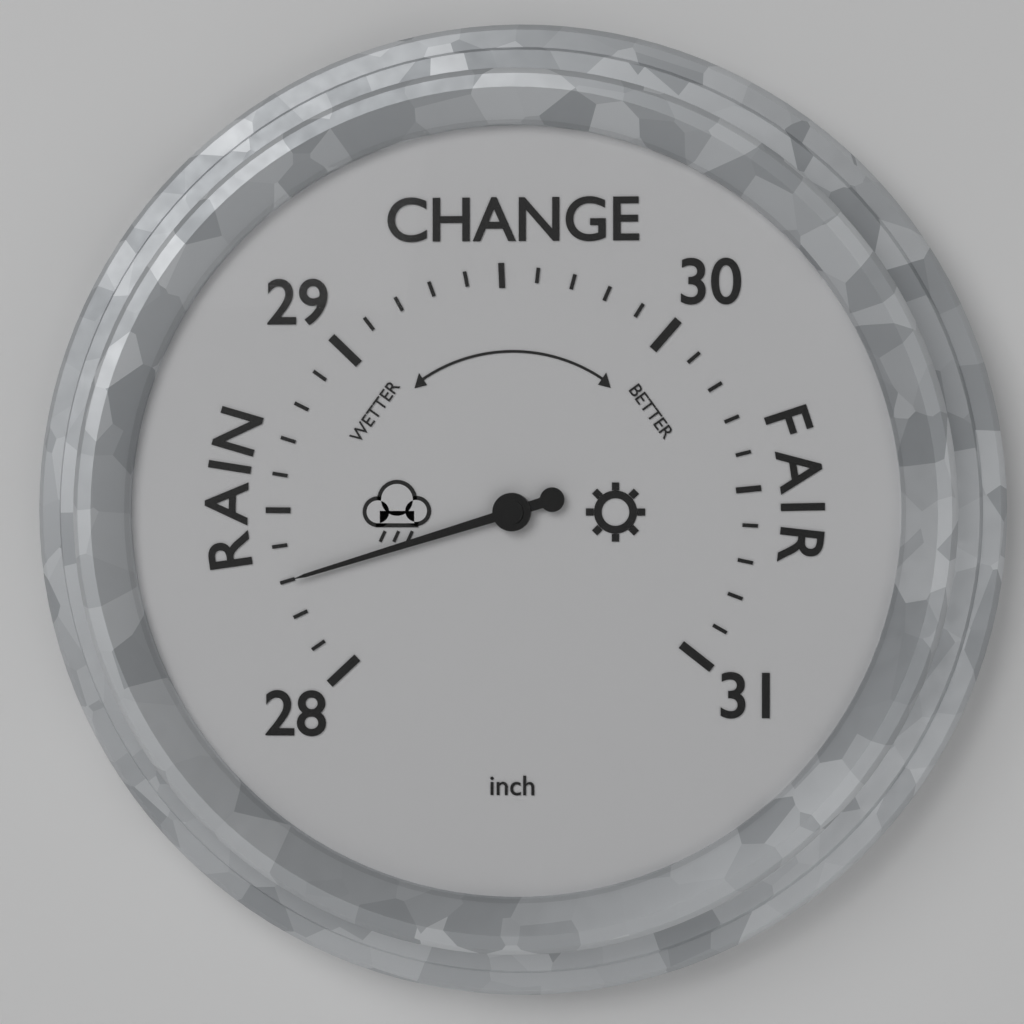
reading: 28.3 inch
